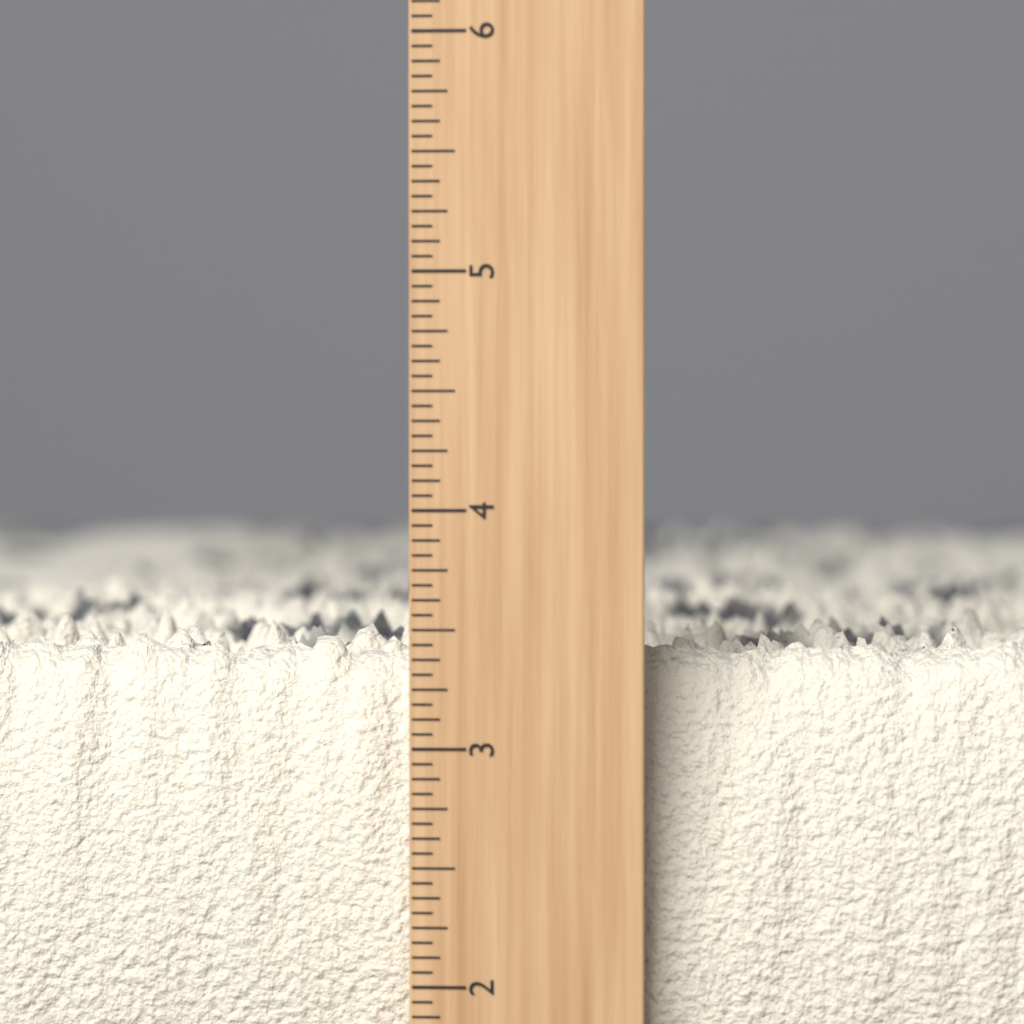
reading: 3.5000 inch
